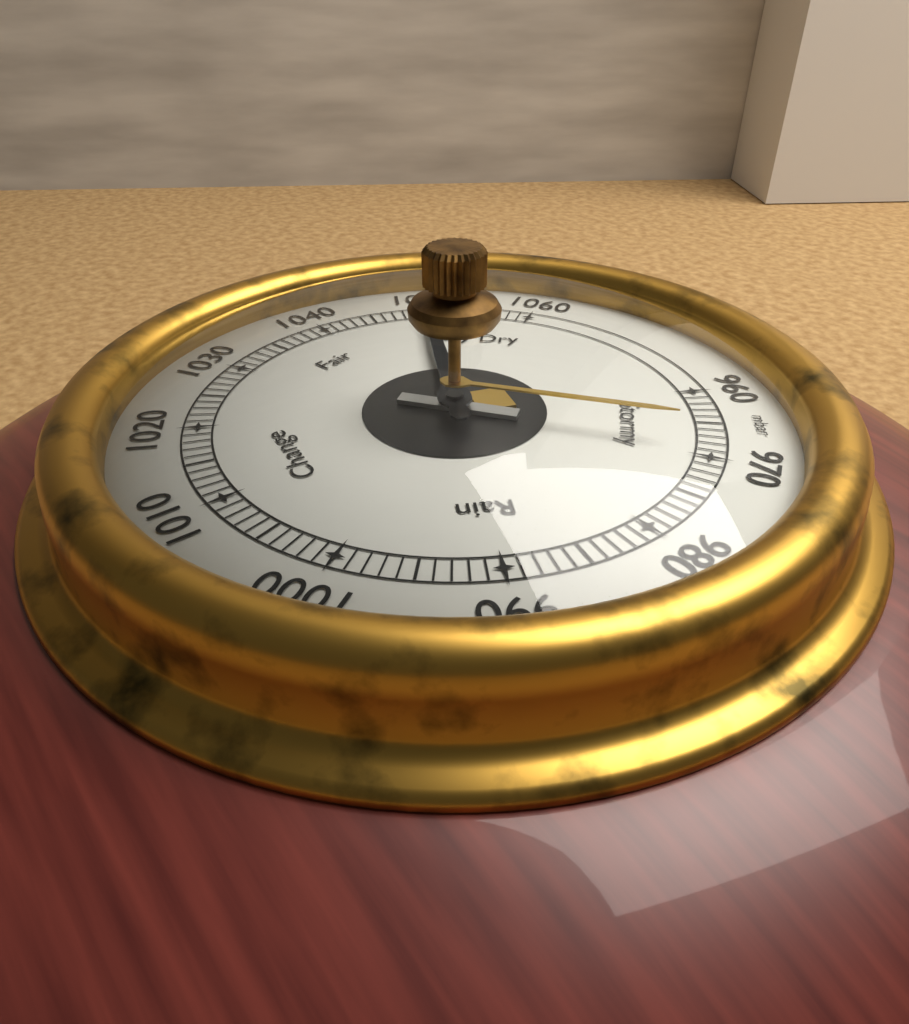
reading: 1050 mbar
